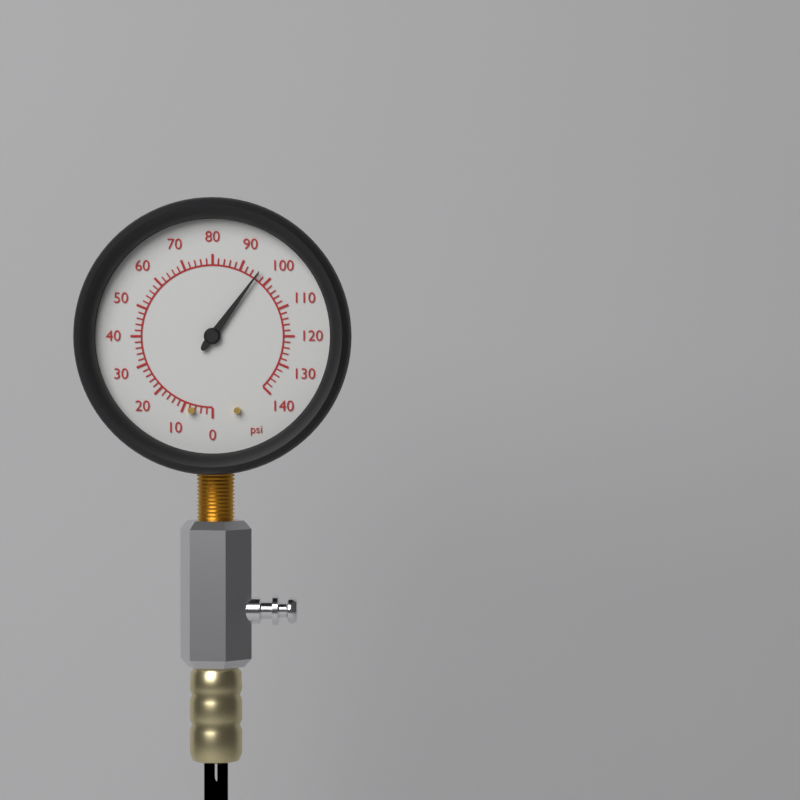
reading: 96 psi
